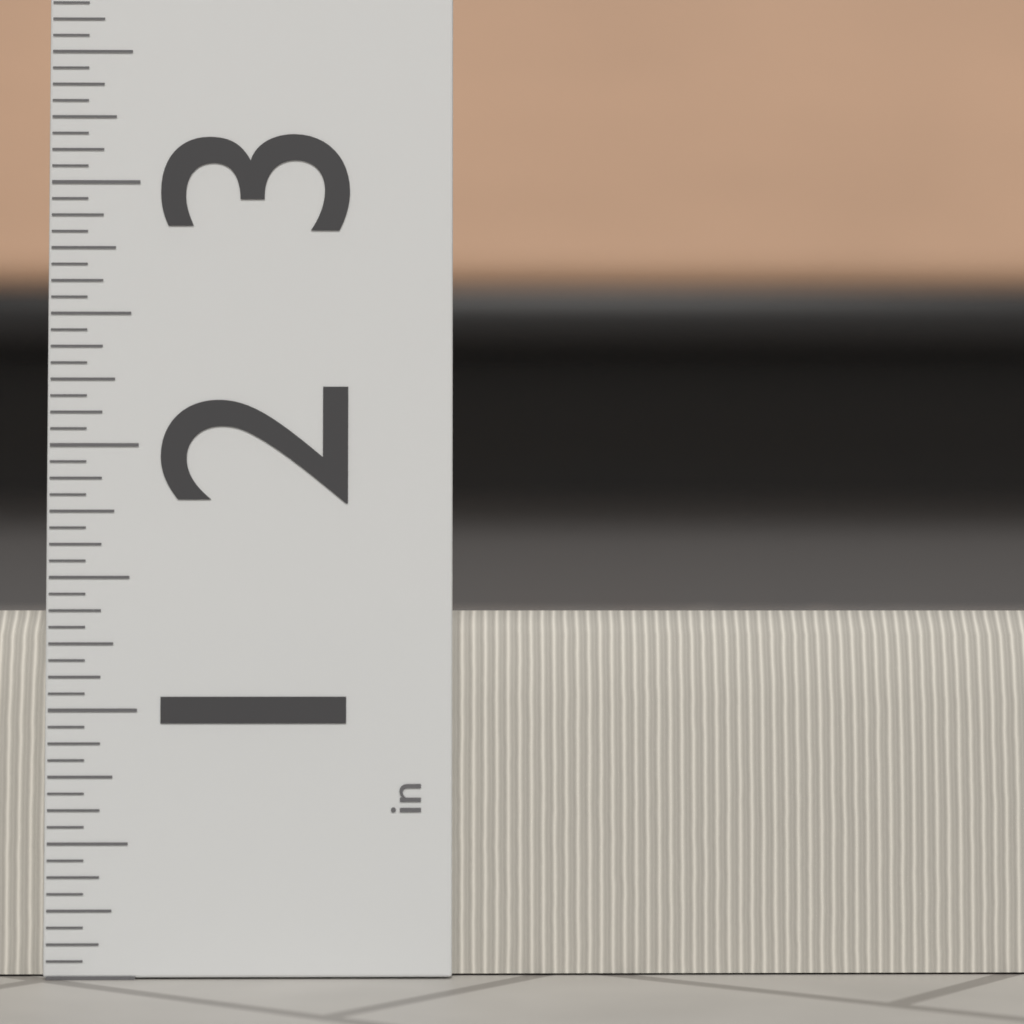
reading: 1.3750 in
